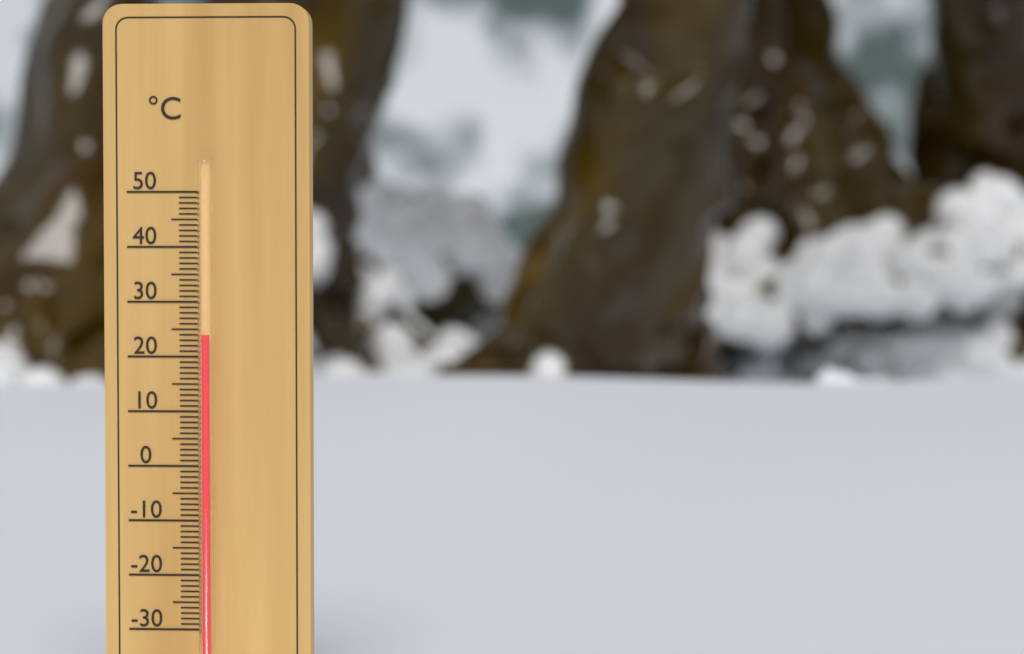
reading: 24 °C
